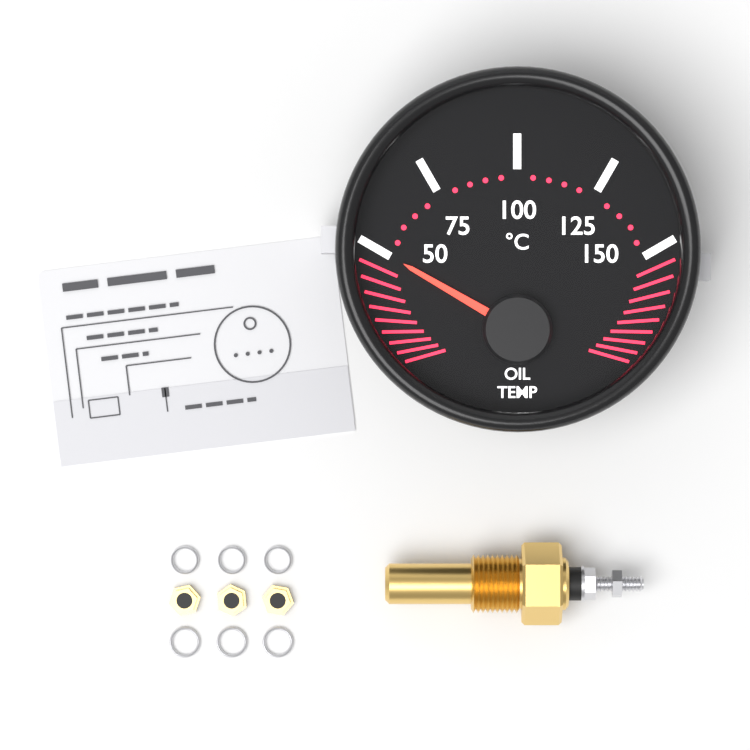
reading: 50 °C
